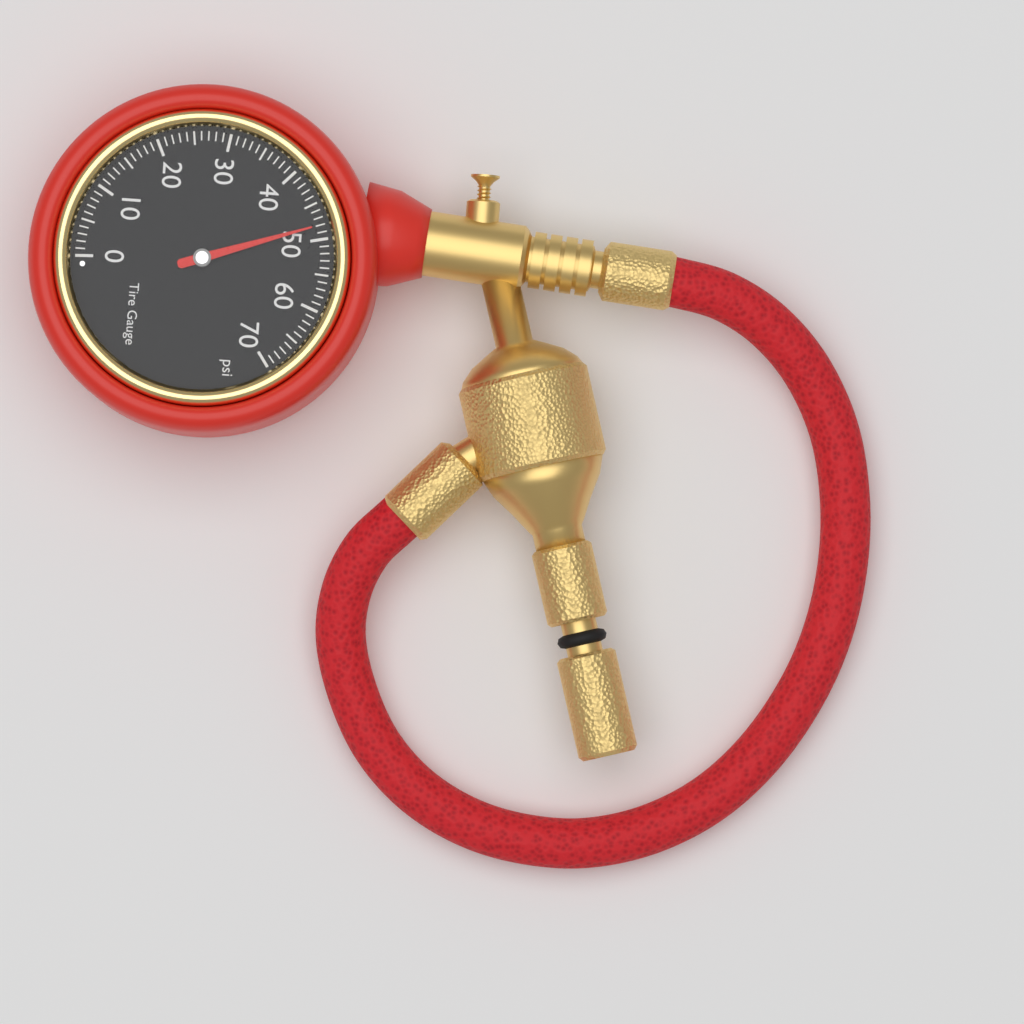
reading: 48 psi
